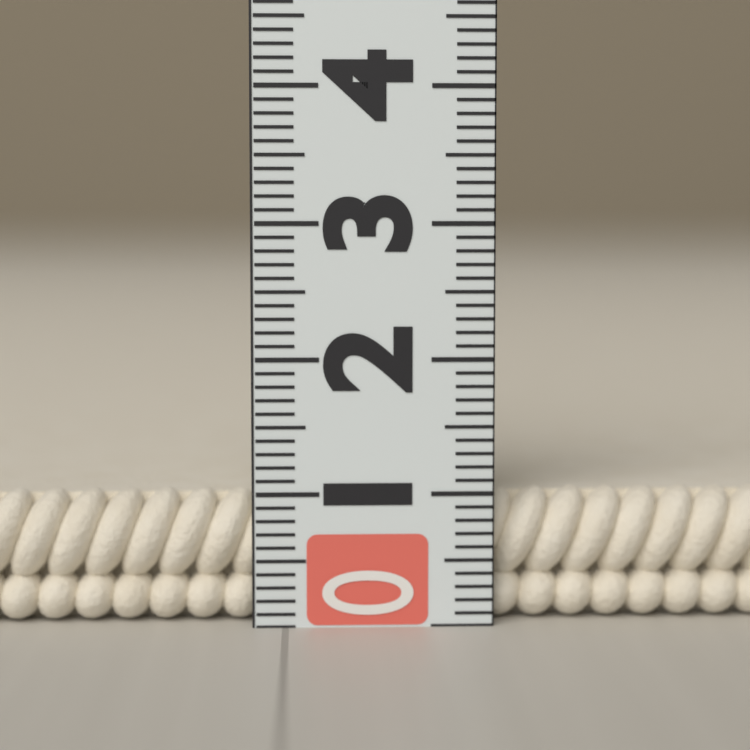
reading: 1.0 (no unit)
